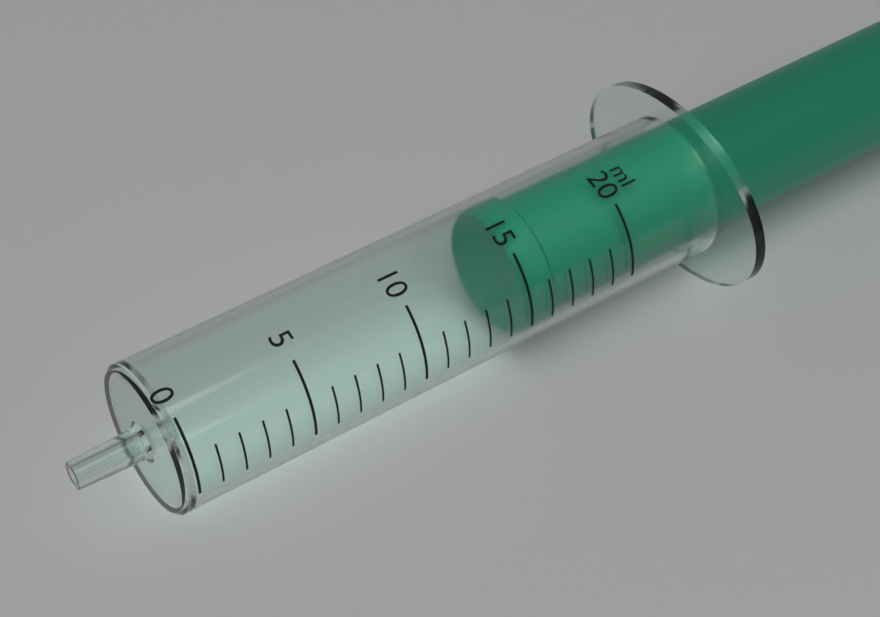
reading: 15 ml
